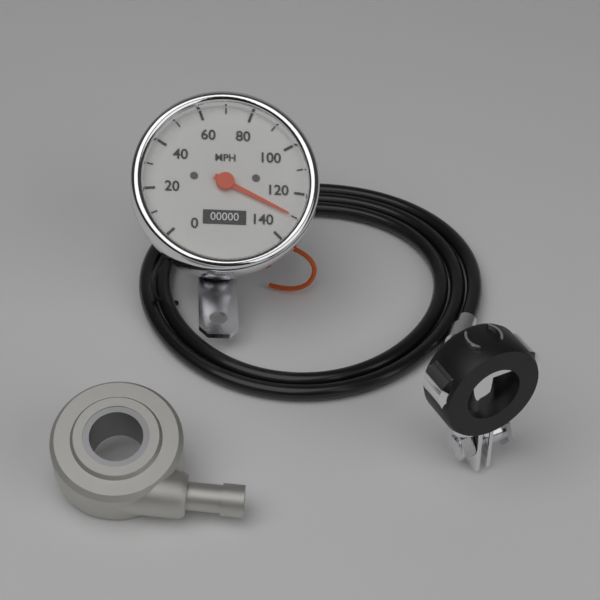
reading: 130 MPH
